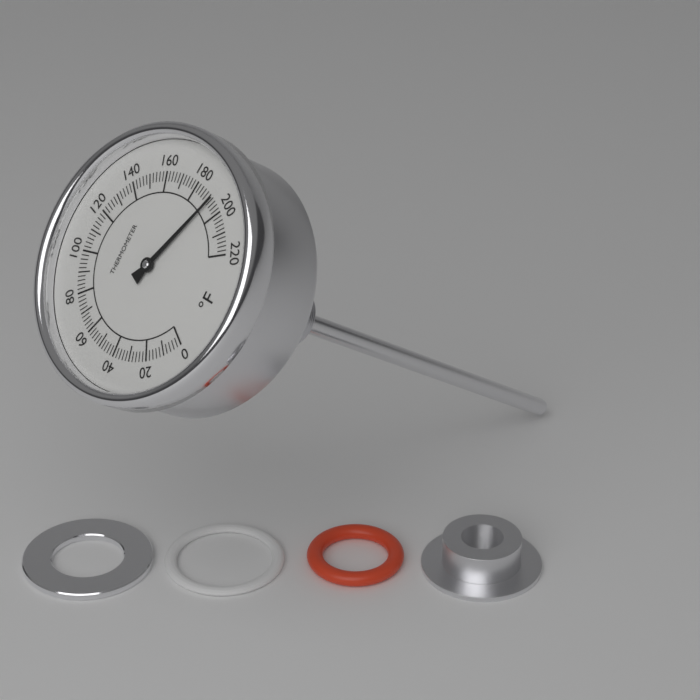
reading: 192 °F
